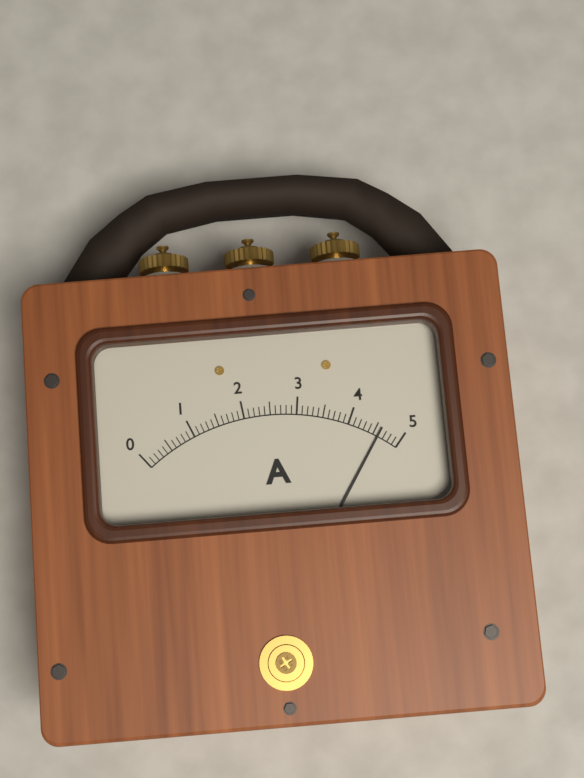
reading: 4.6 A
